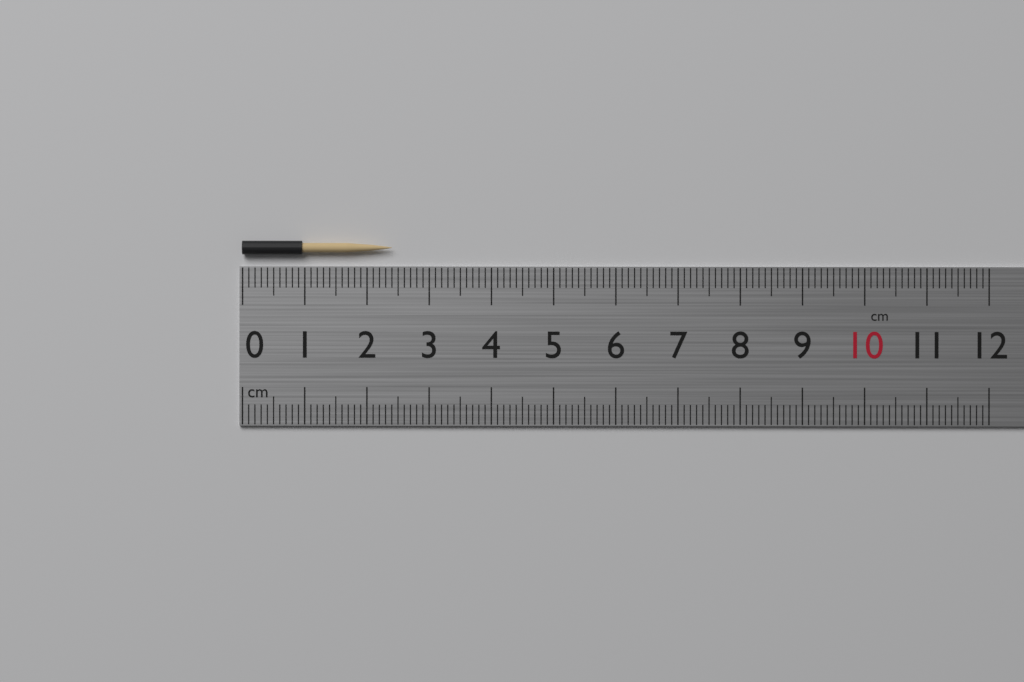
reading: 2.4 cm
